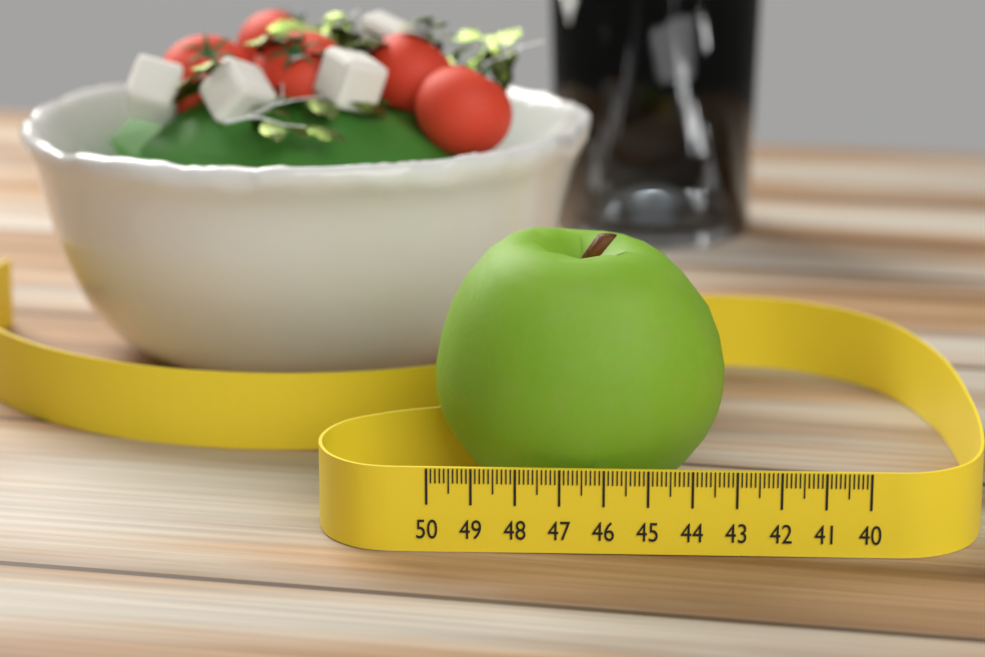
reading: 43.2 (no unit)
